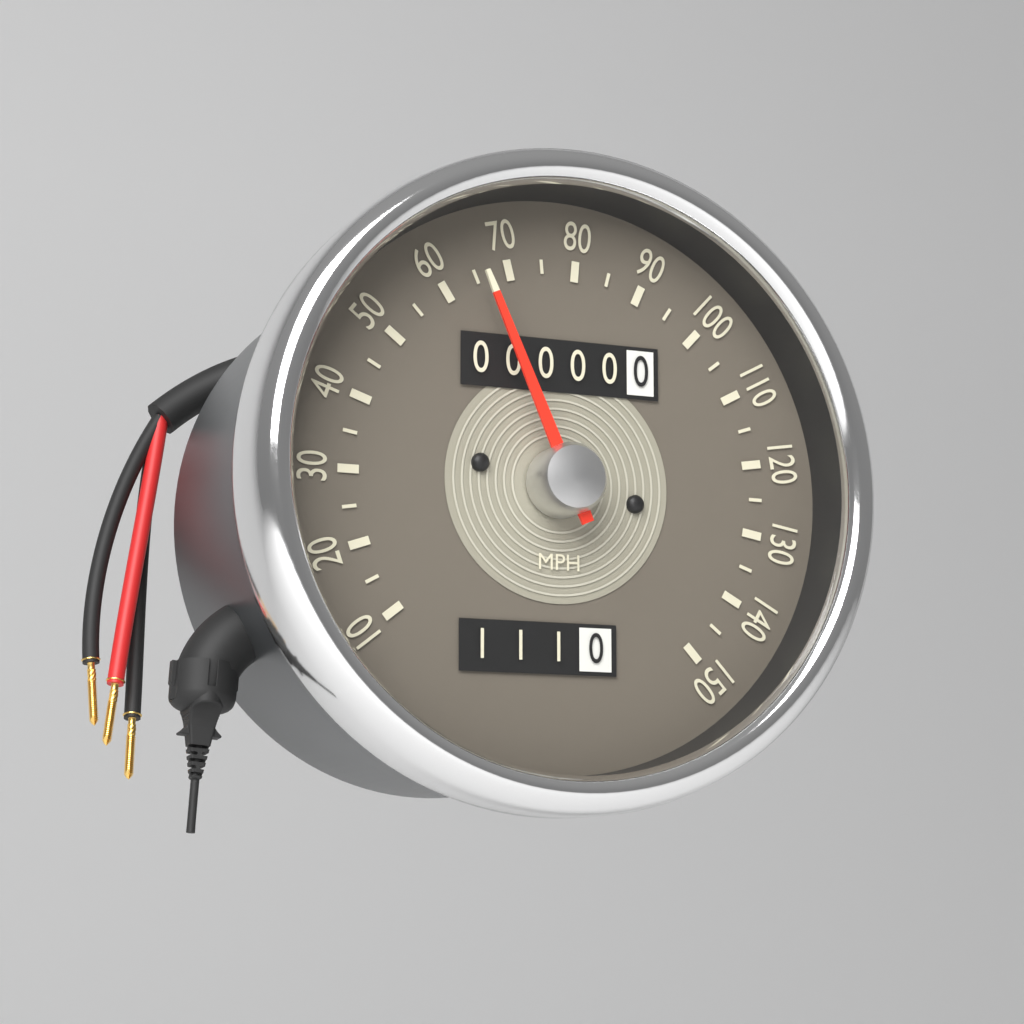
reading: 65 MPH
